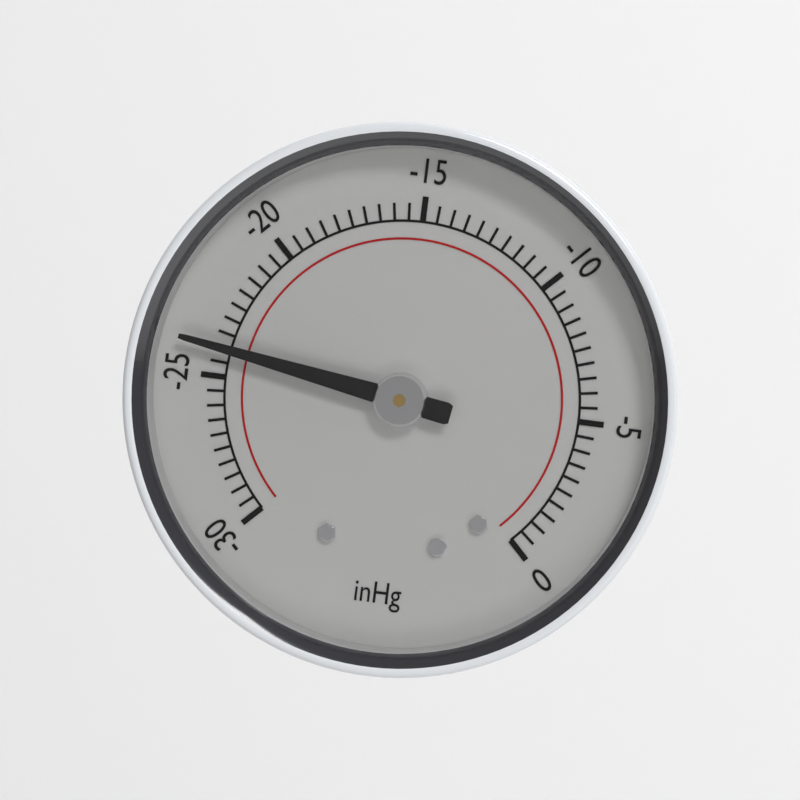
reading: -24.0 inHg
